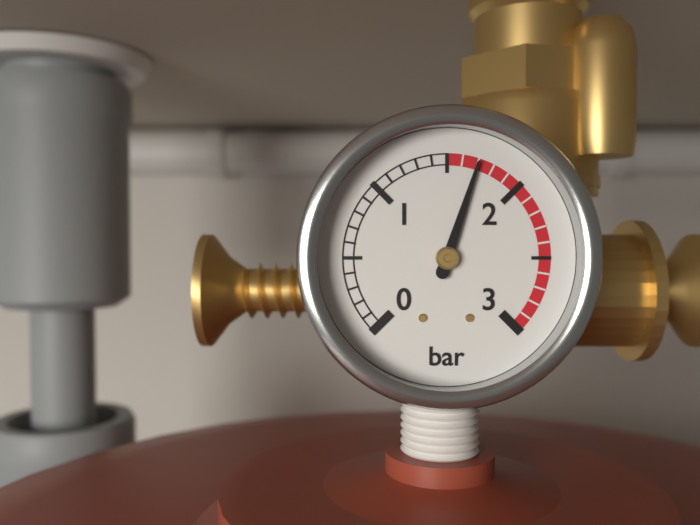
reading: 1.7 bar
